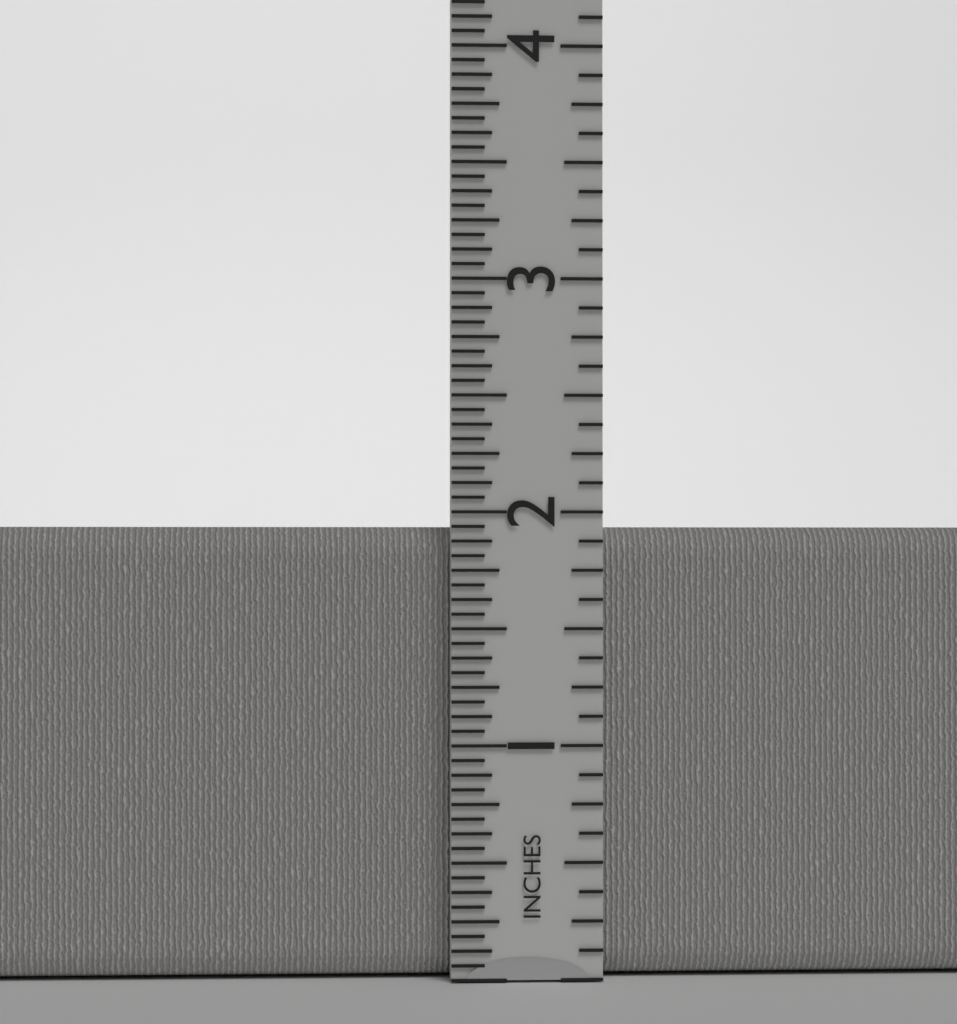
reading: 1.9375 in
